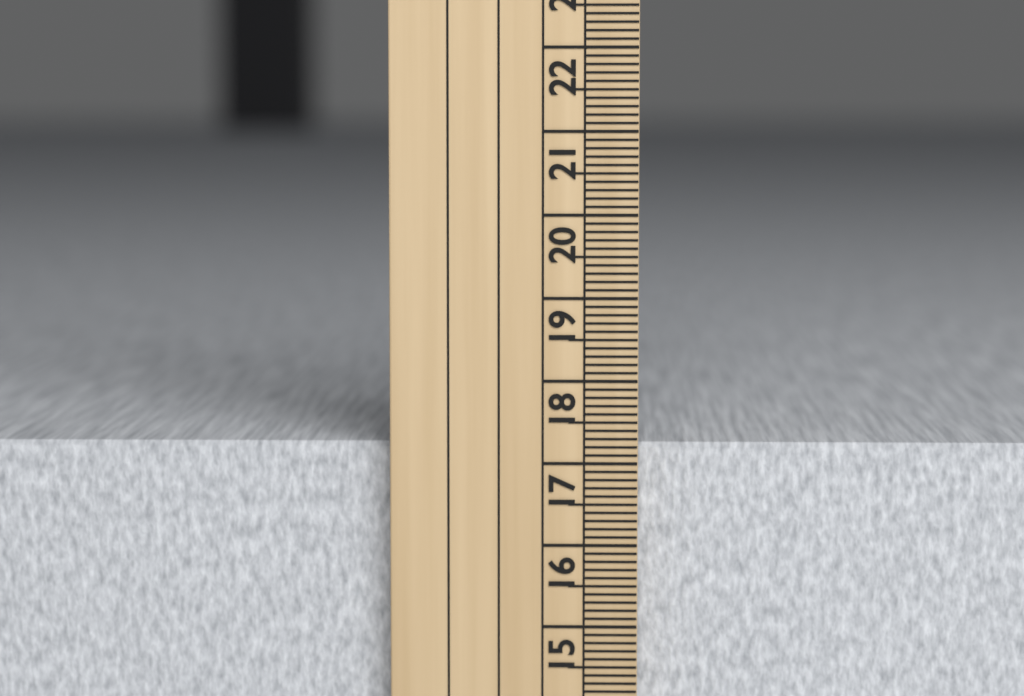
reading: 17.2 cm
